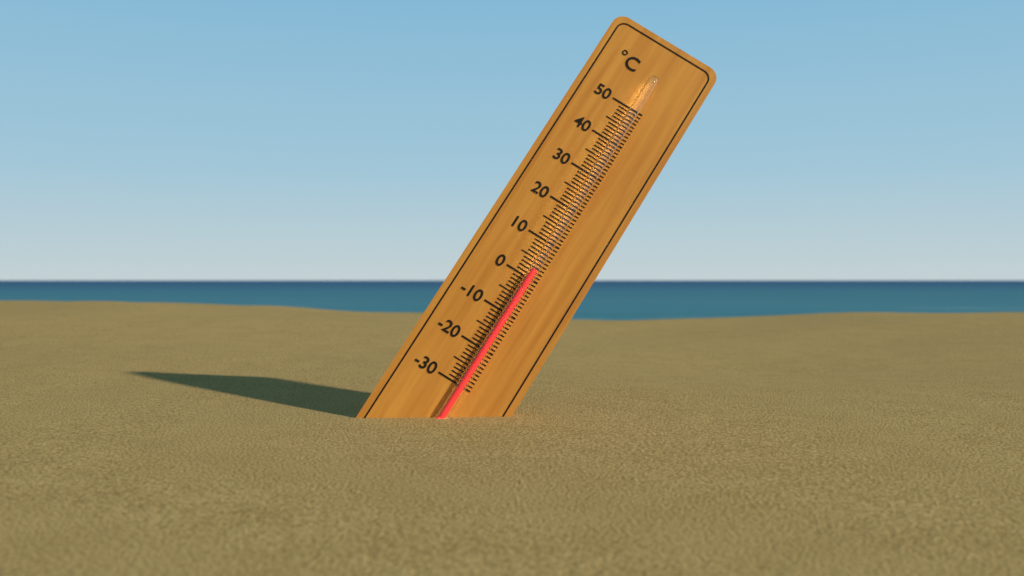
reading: 2 °C
